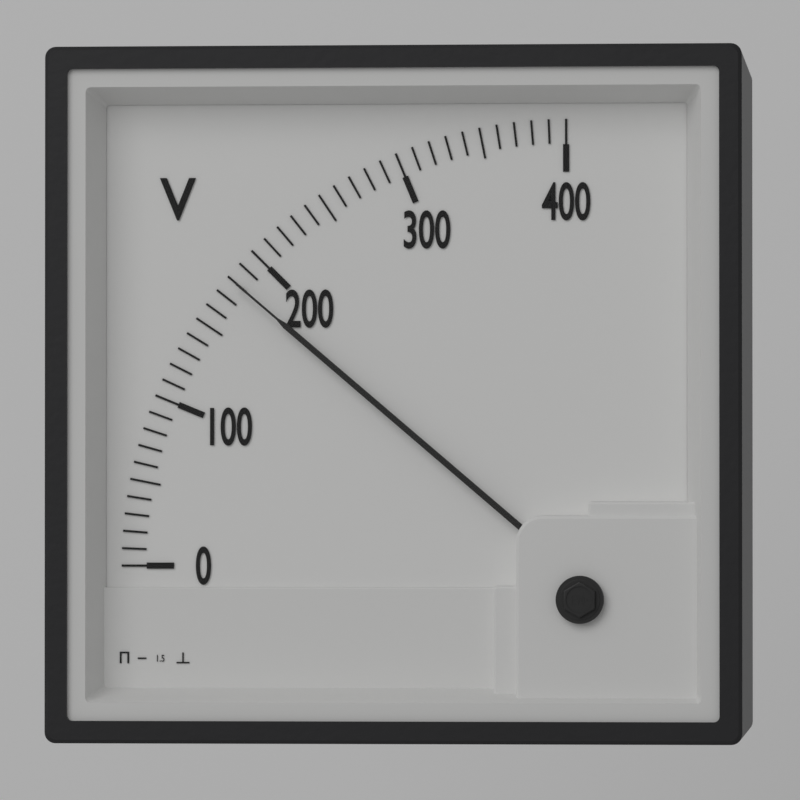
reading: 180 V
